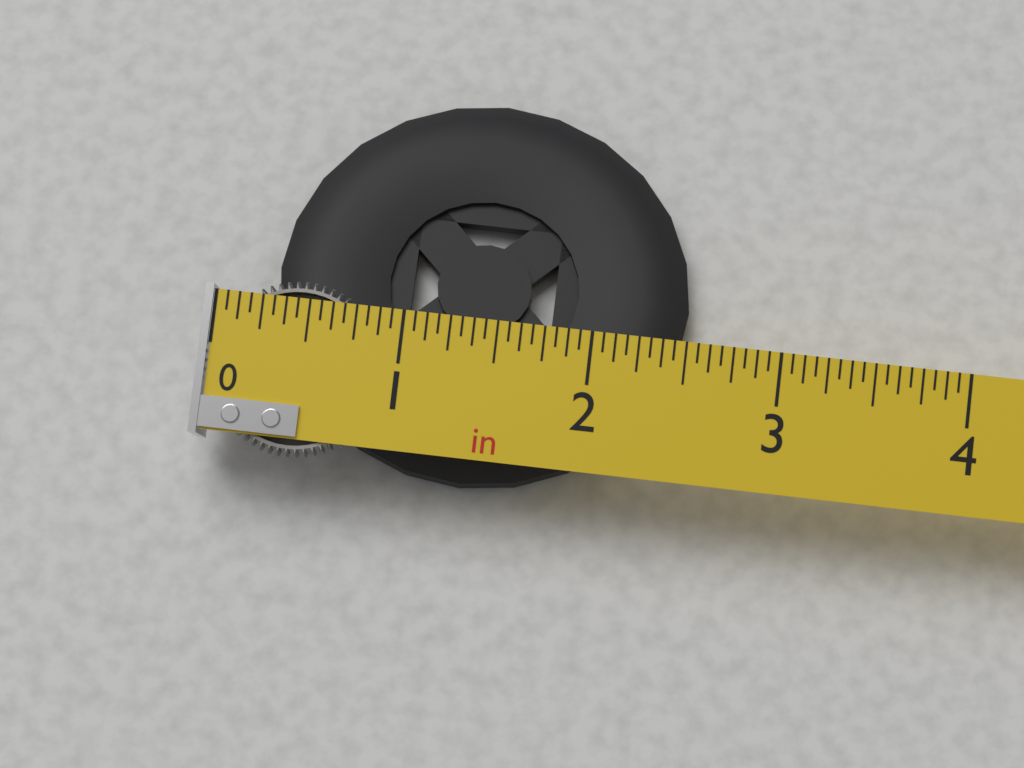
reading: 0.9375 in
